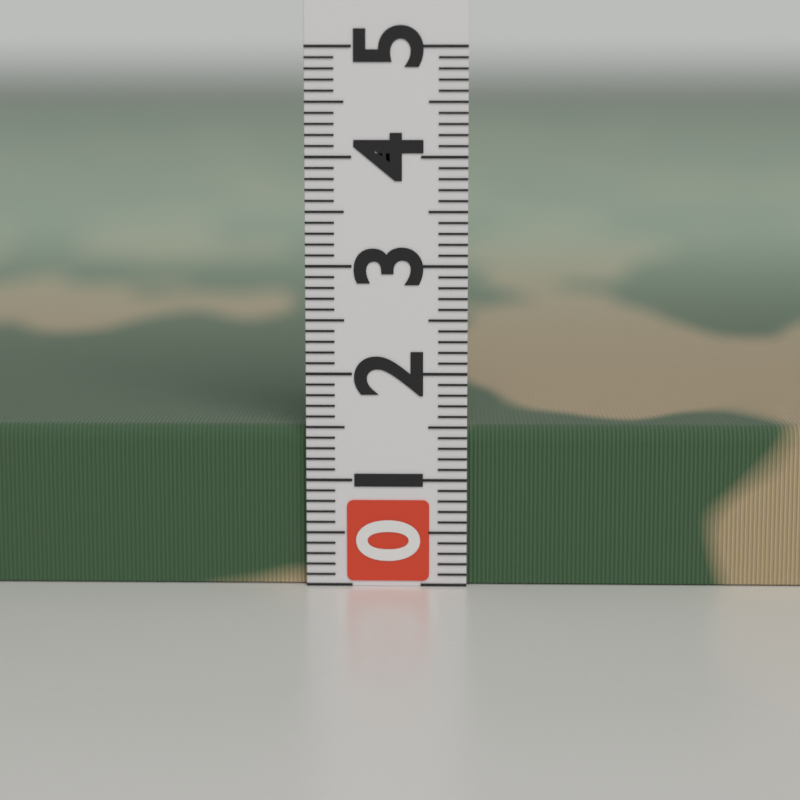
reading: 1.5 (no unit)
